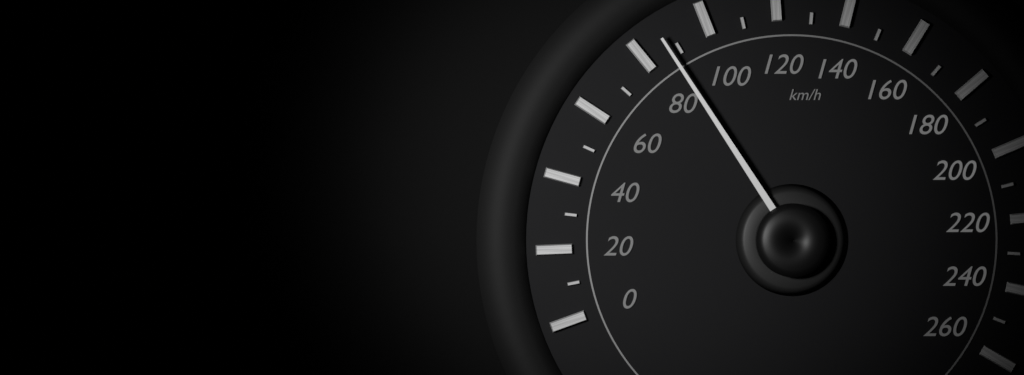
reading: 87 km/h
